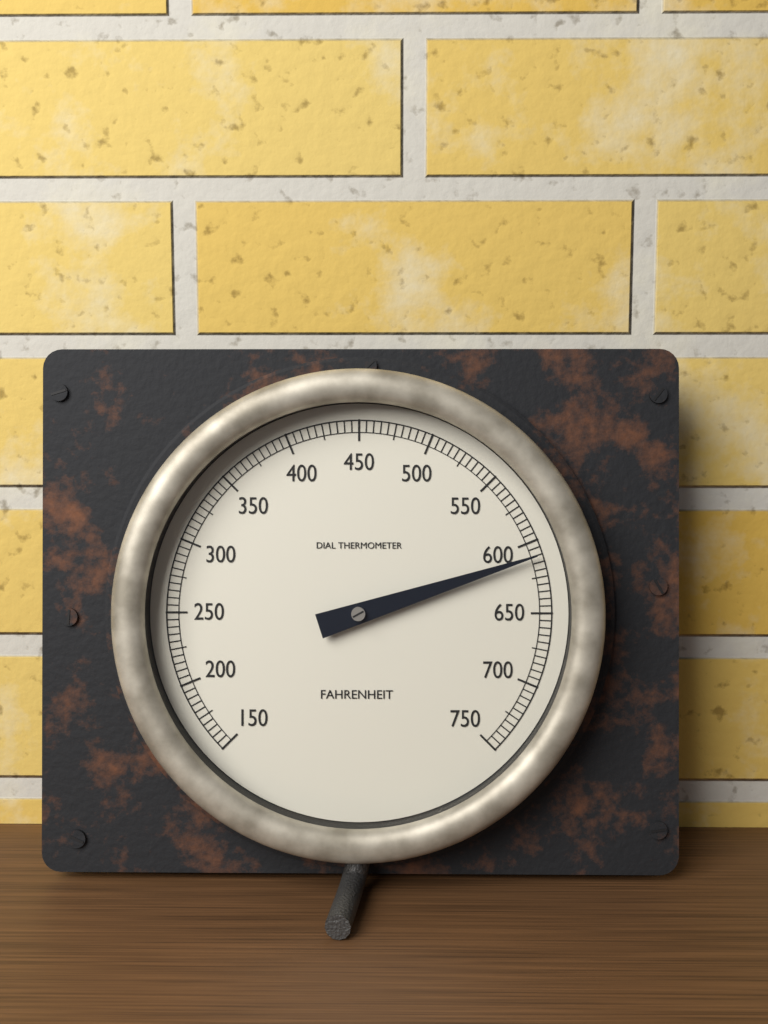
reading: 610 °F
